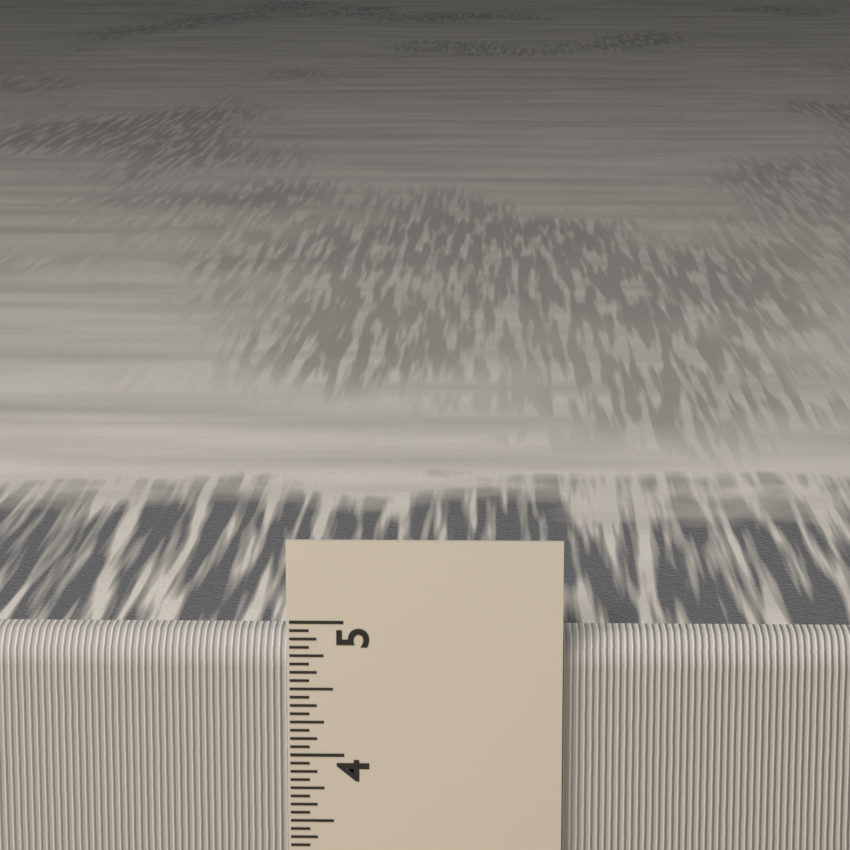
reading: 4.8750 in
